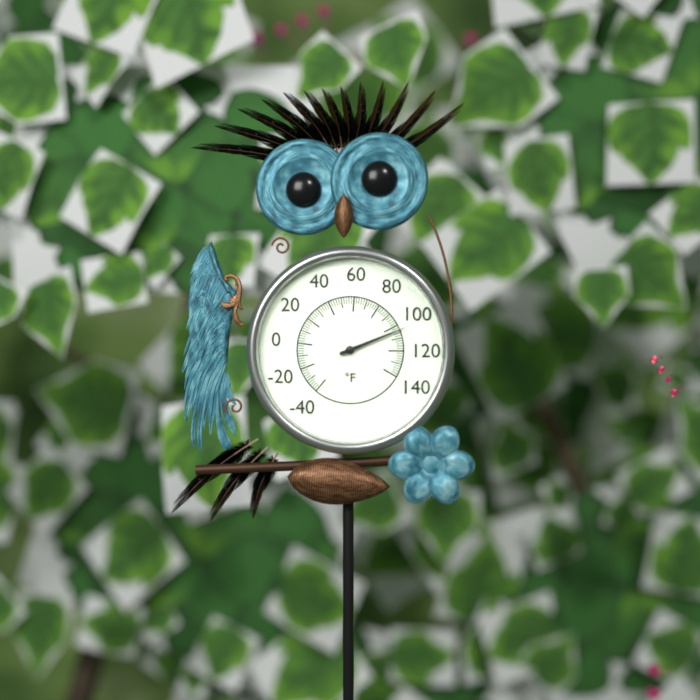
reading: 104 °F
